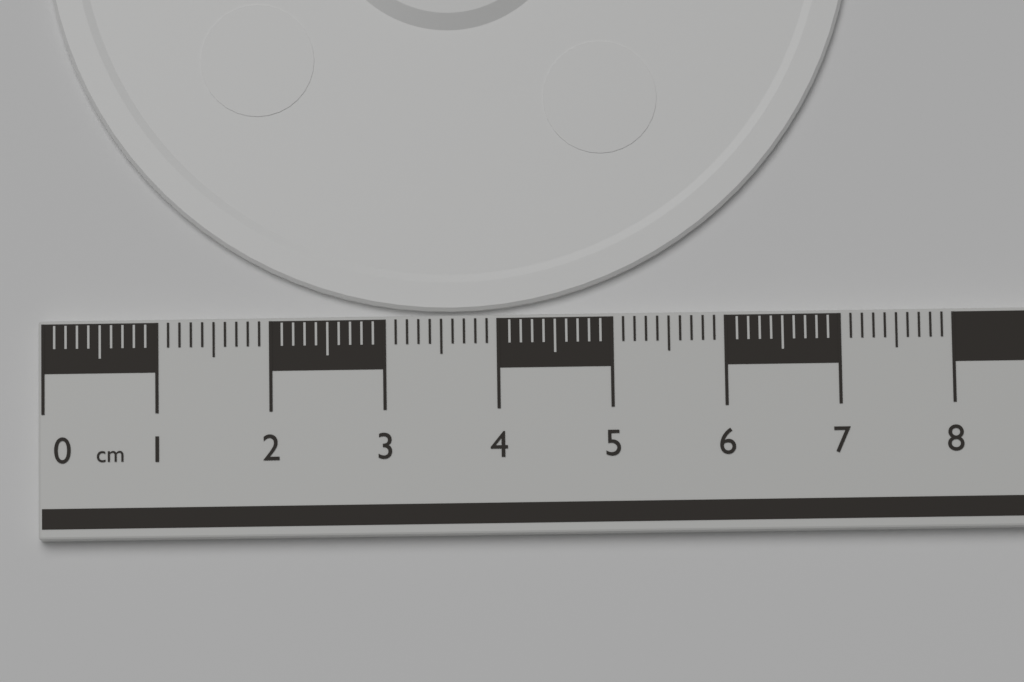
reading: 7.2 cm
